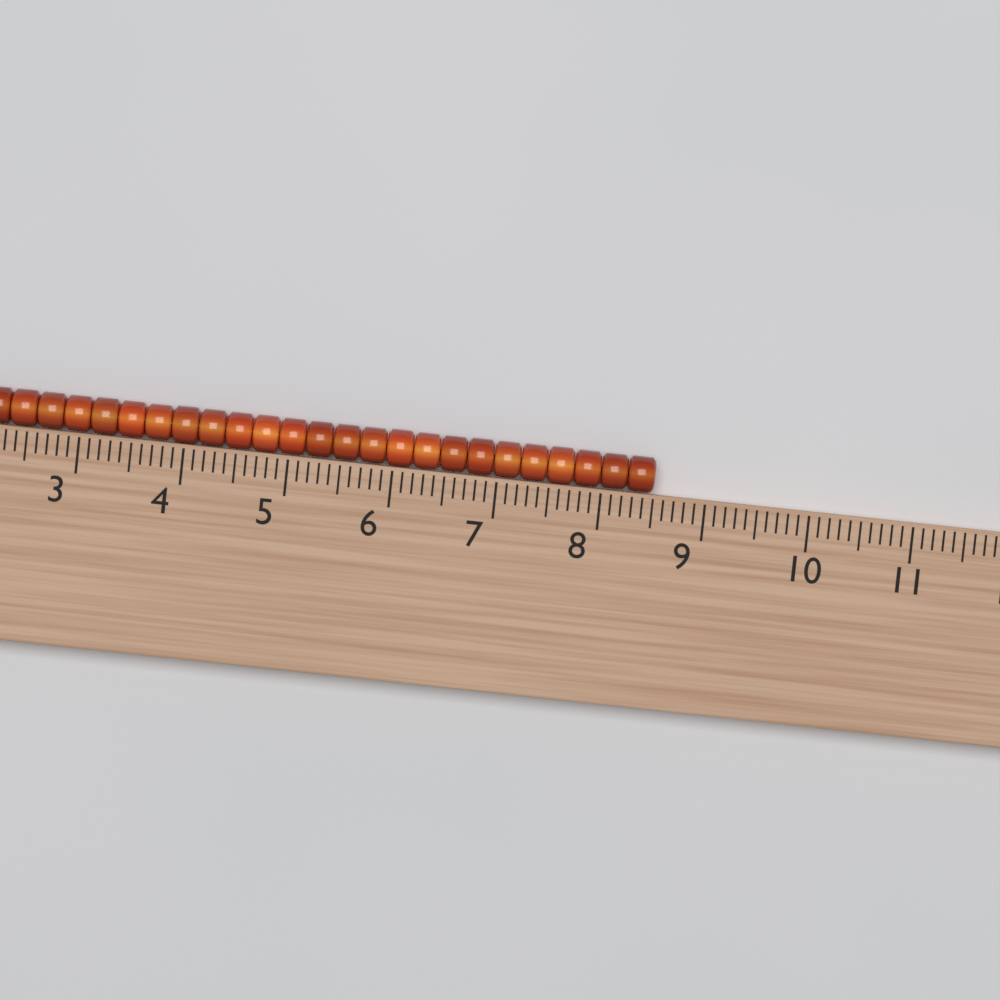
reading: 8.5 (no unit)
